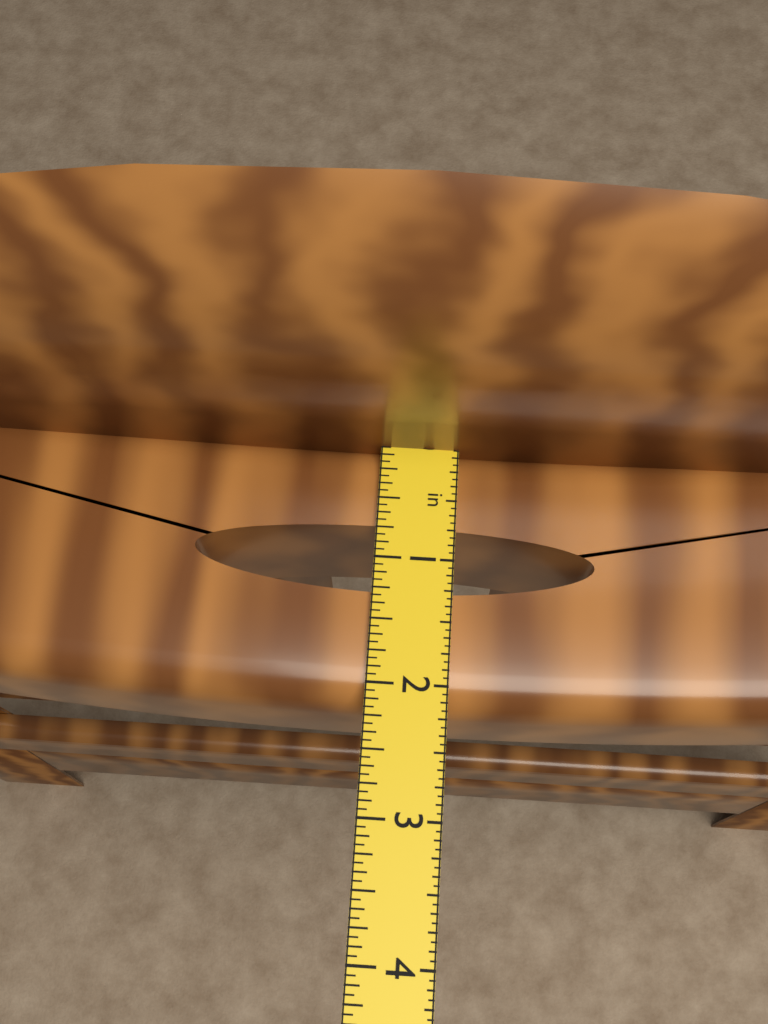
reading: 2.1875 in
